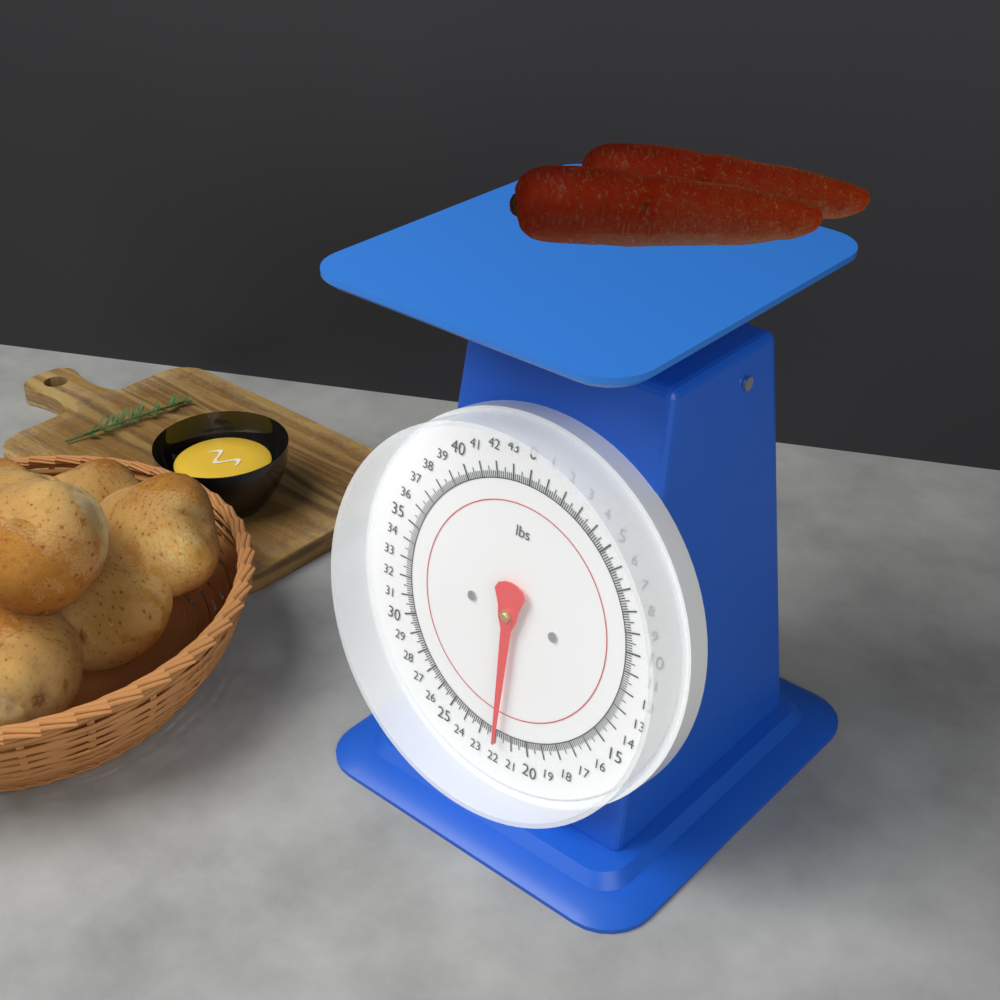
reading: 21.875 lbs
